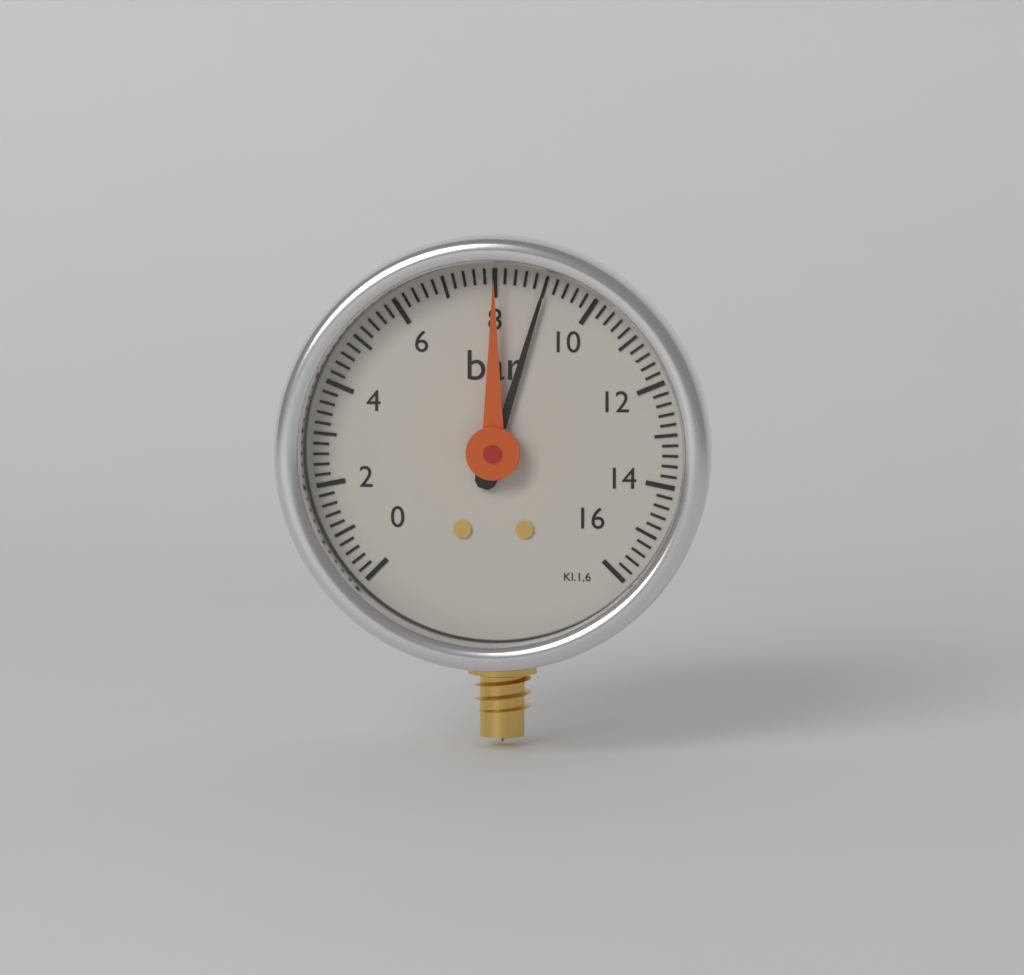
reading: 9.0 bar
